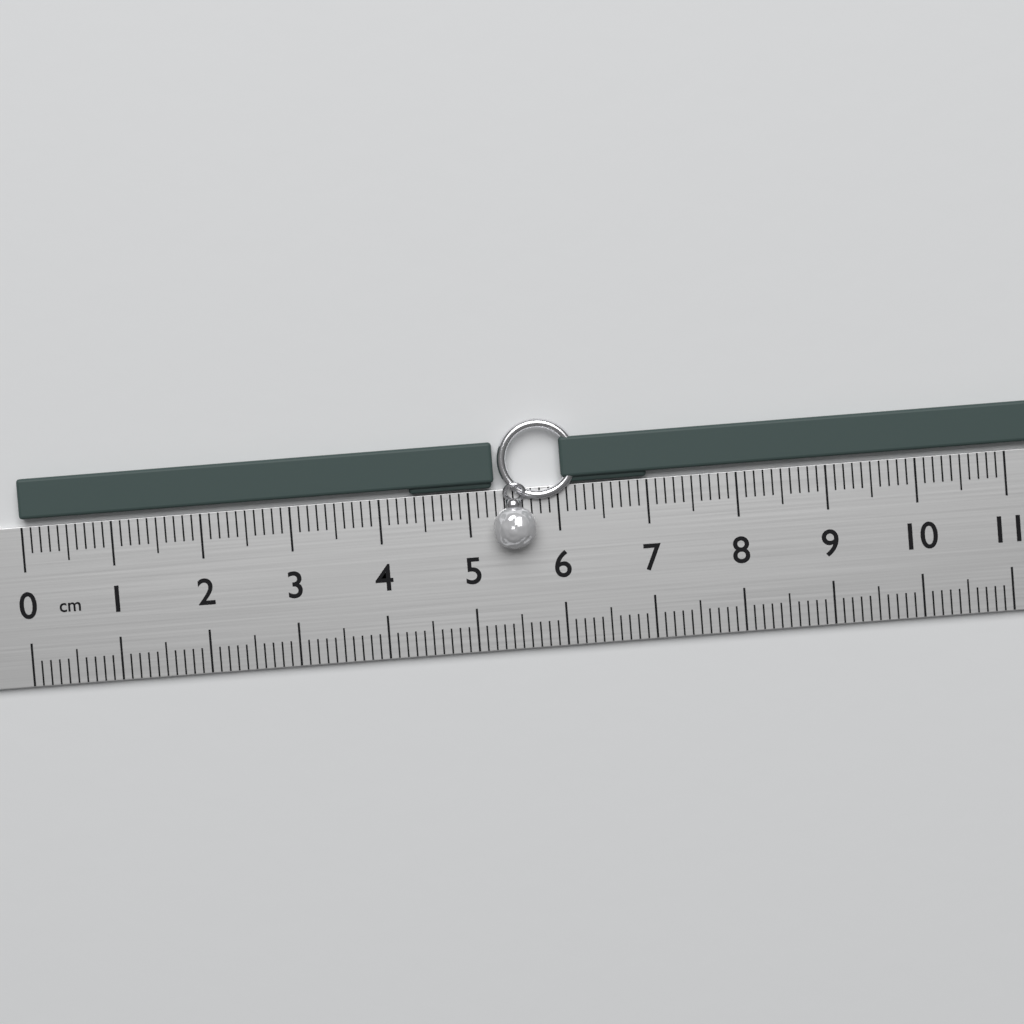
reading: 5.3 cm
